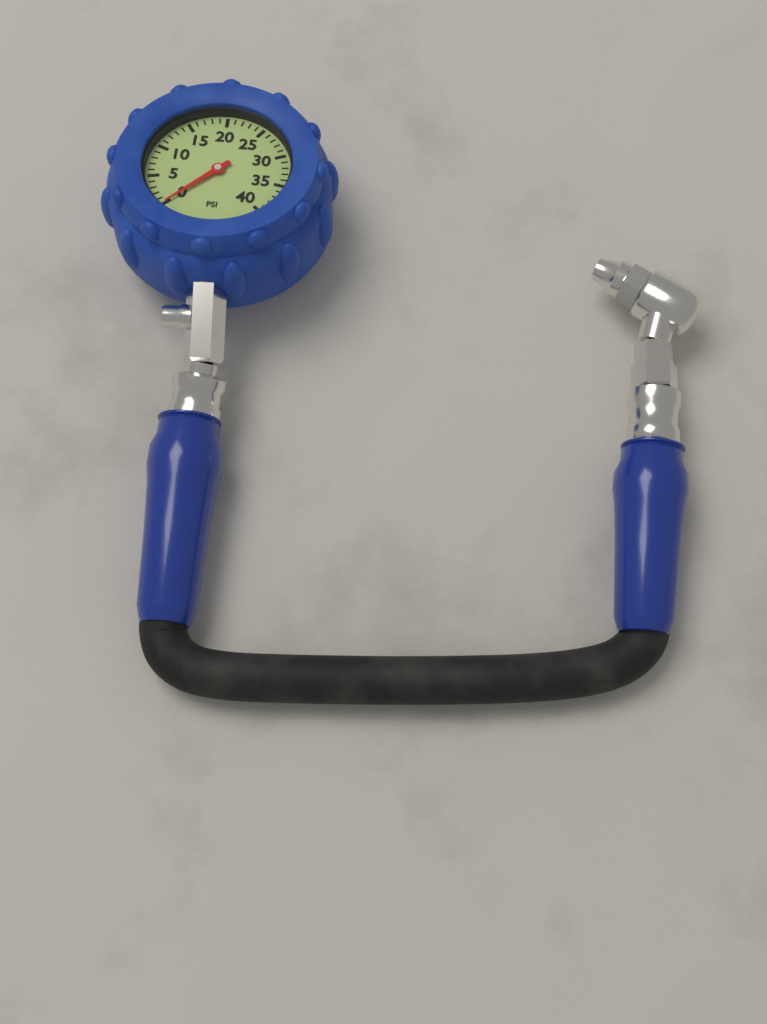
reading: 0 psi
